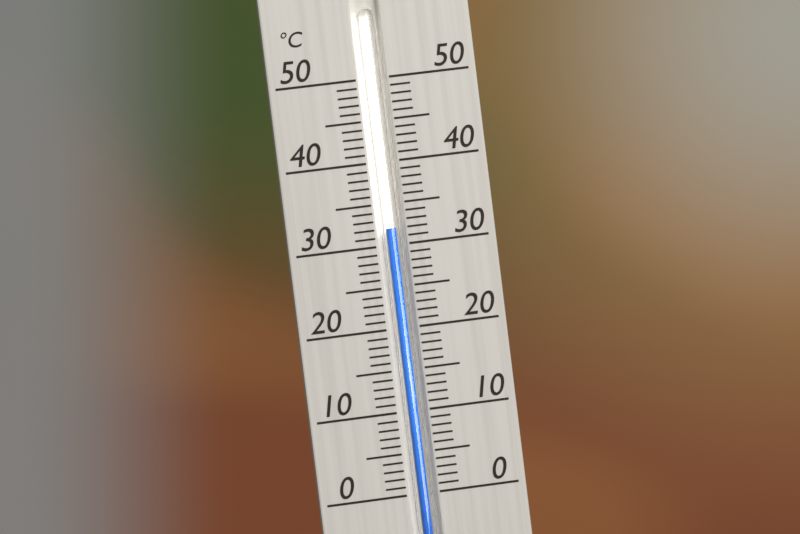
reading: 32 °C
